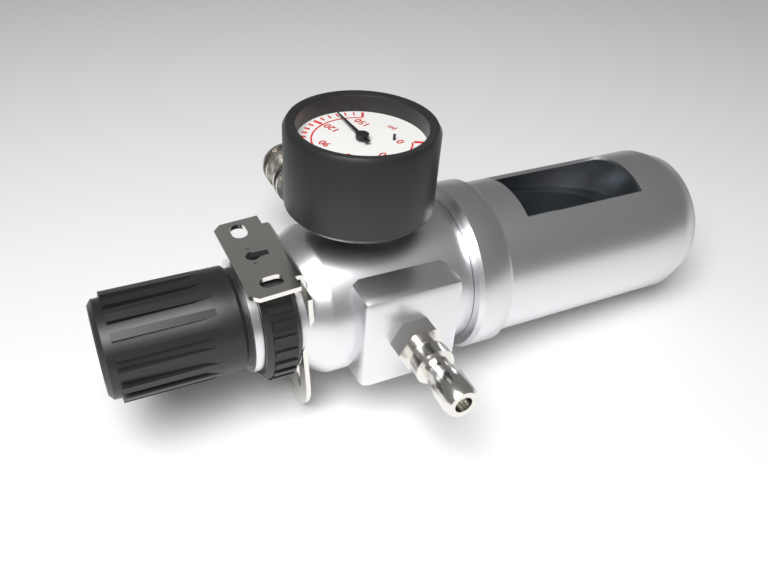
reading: 135 psi
